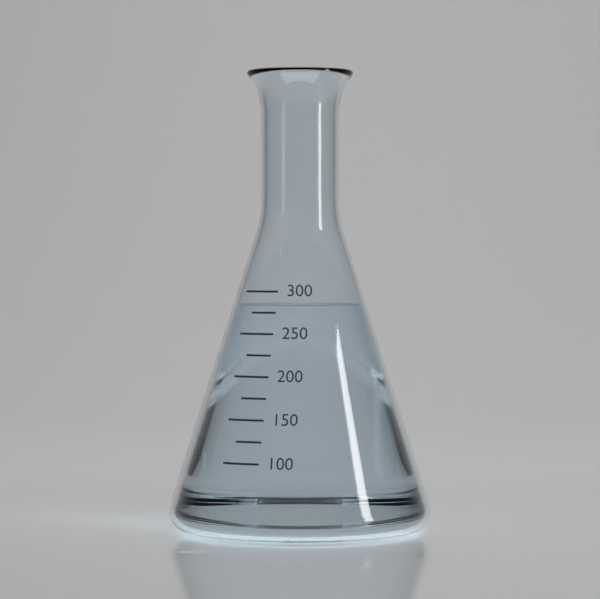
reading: 285 (no unit)
